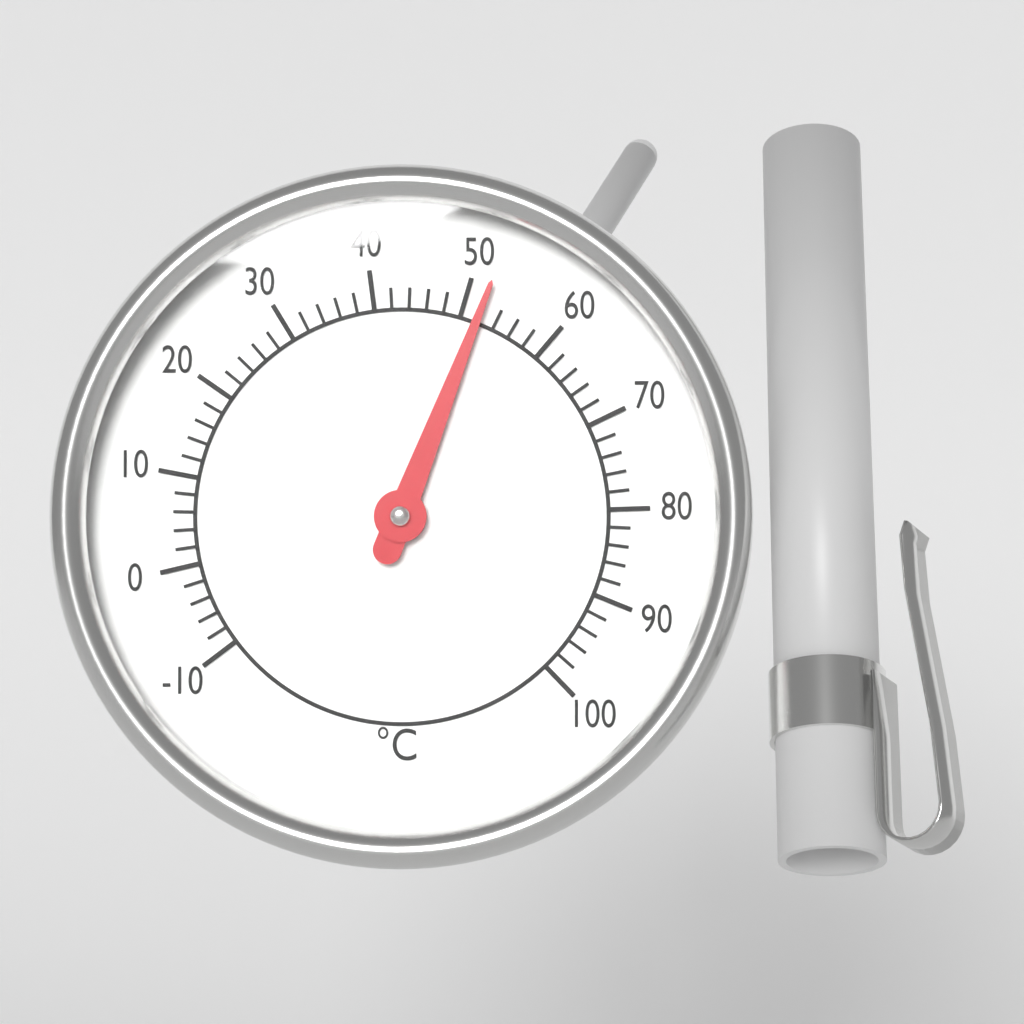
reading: 52 °C
